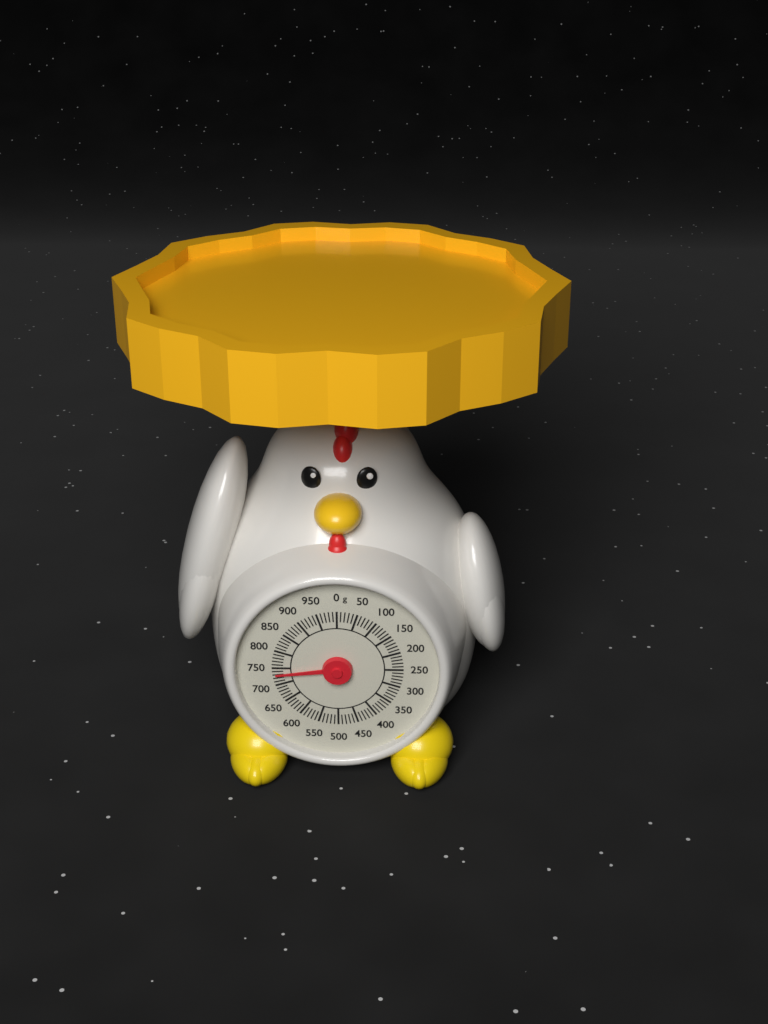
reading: 730 g
